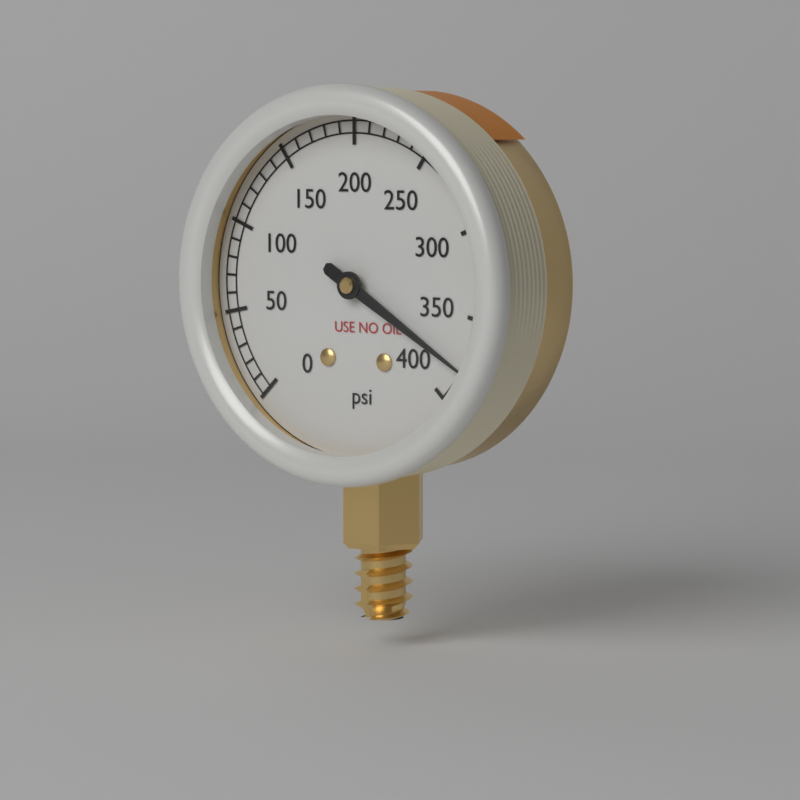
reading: 380 psi
